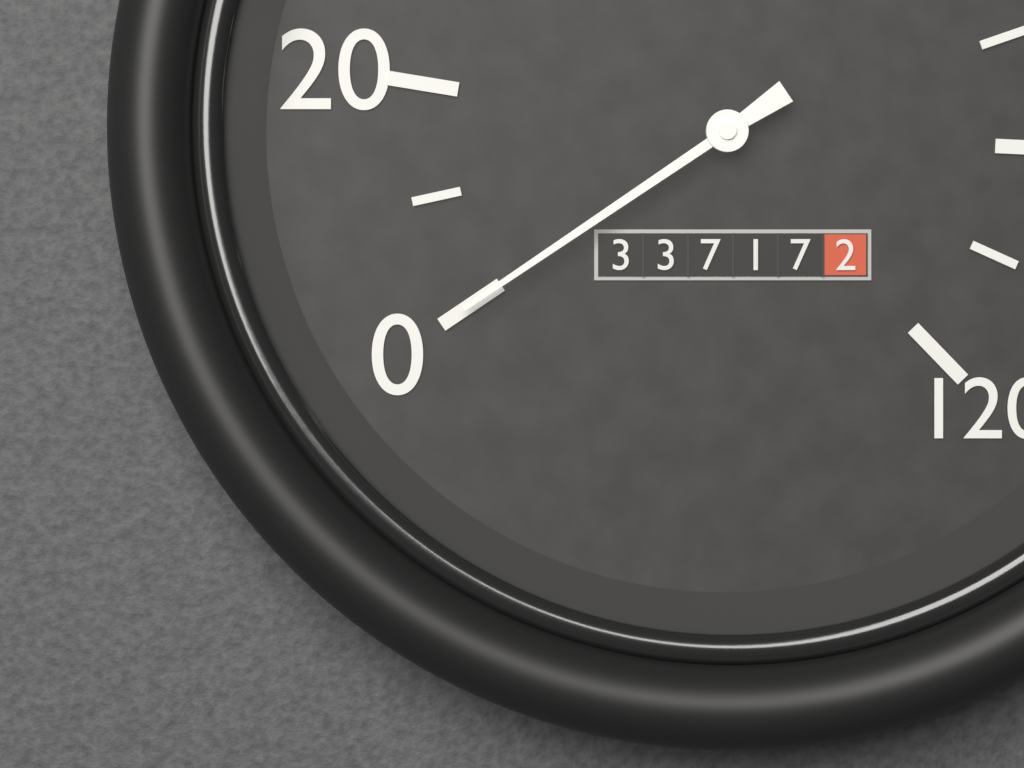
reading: 0 km/h
